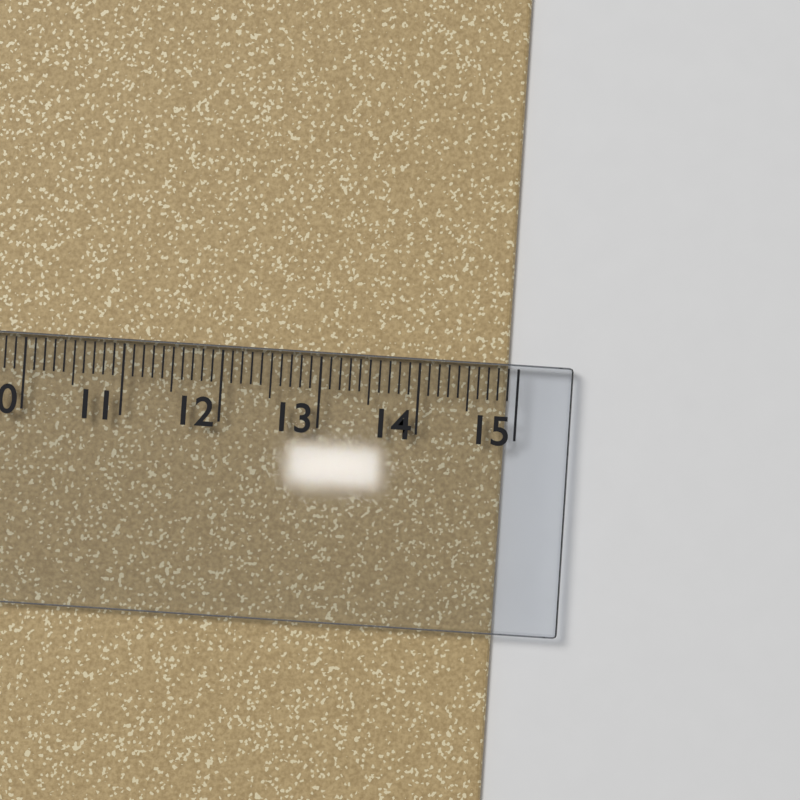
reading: 14.9 cm
